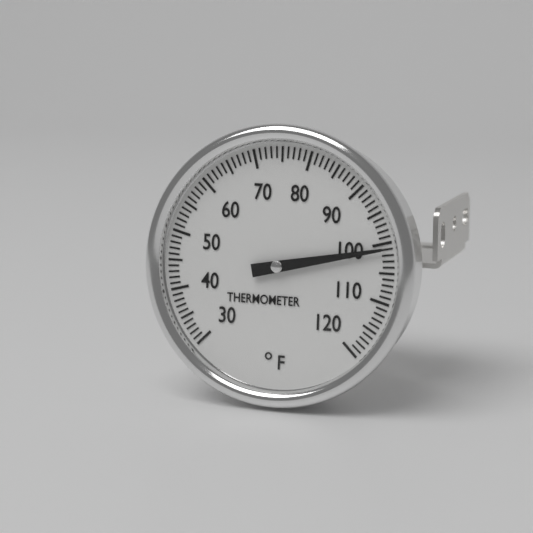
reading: 101 °F
